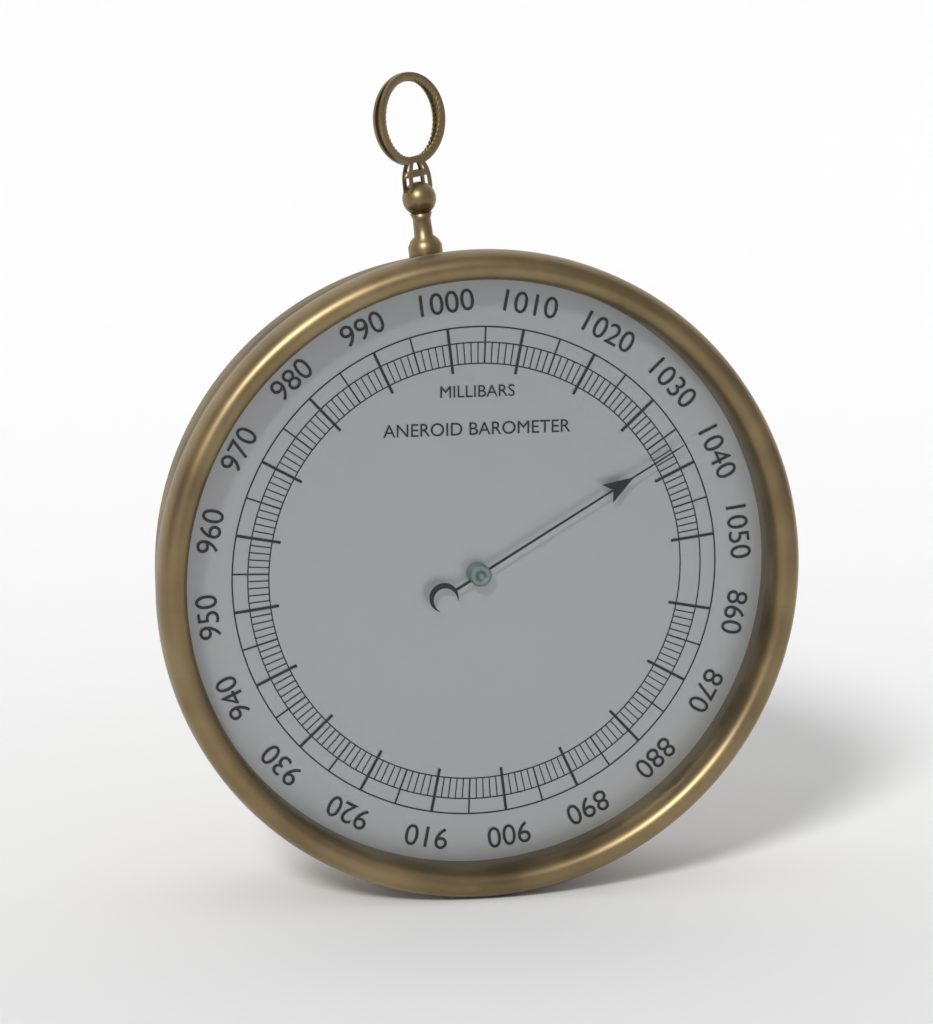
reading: 1037 mbar
